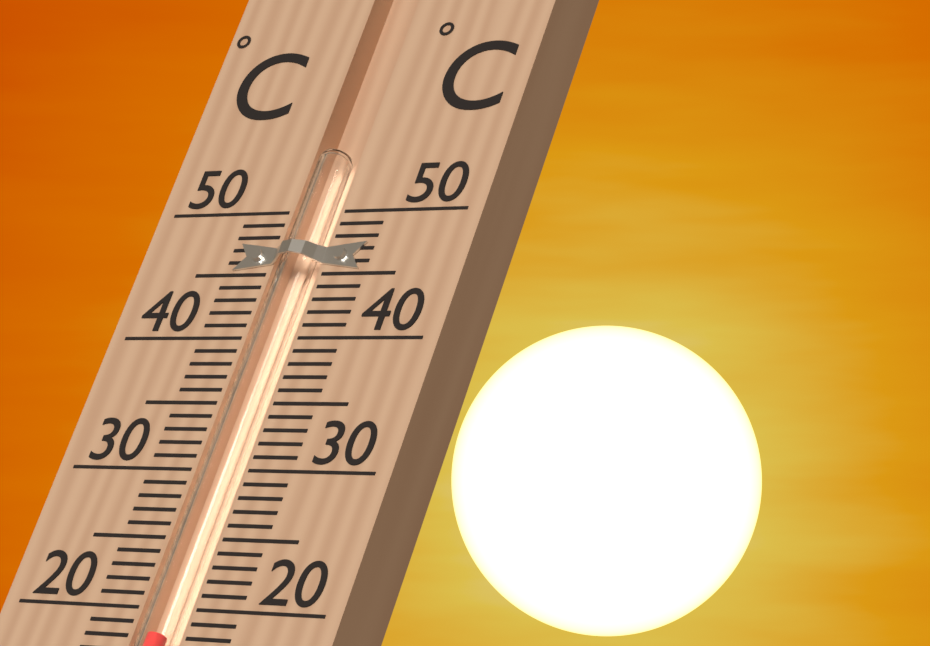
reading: 18 °C
